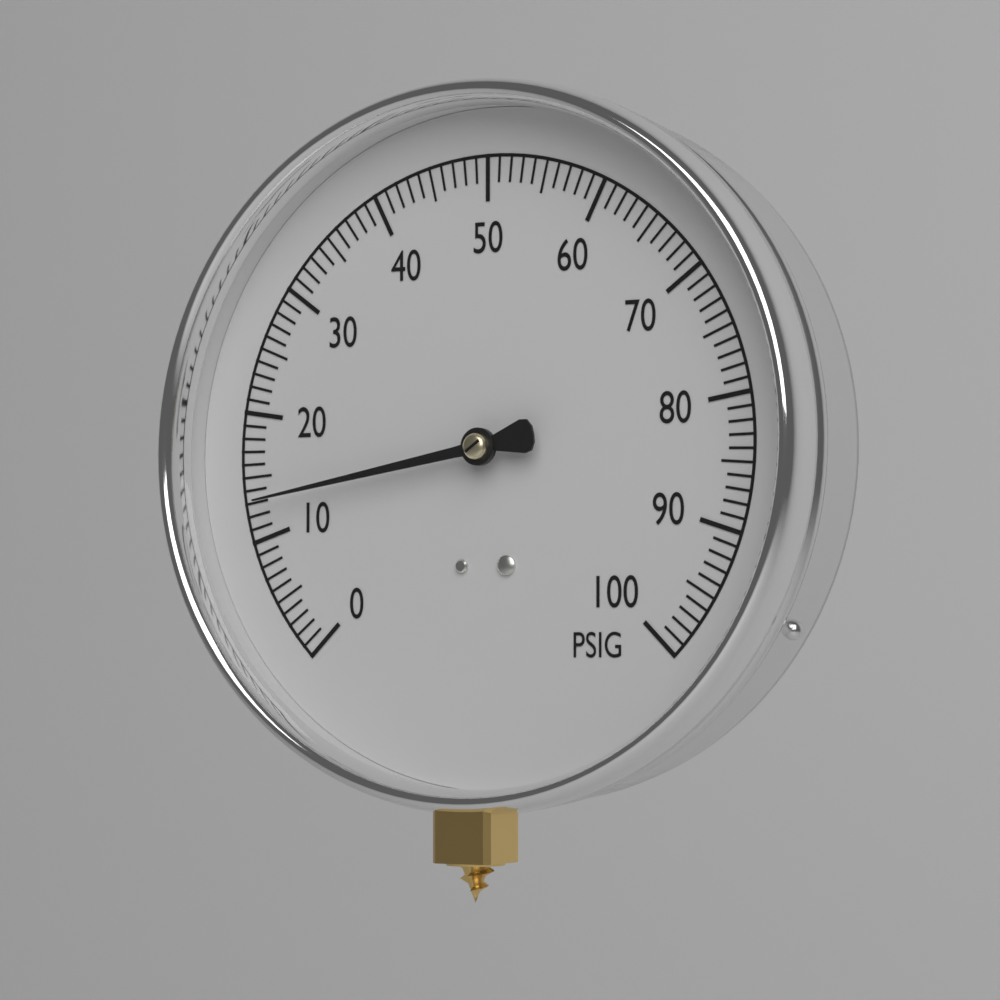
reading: 13 PSIG
